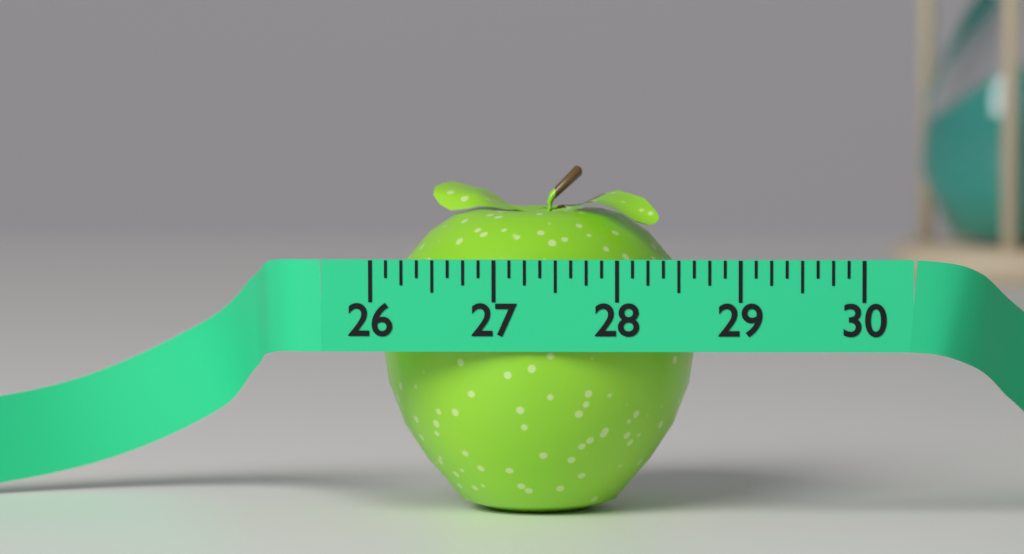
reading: 28.625 (no unit)
